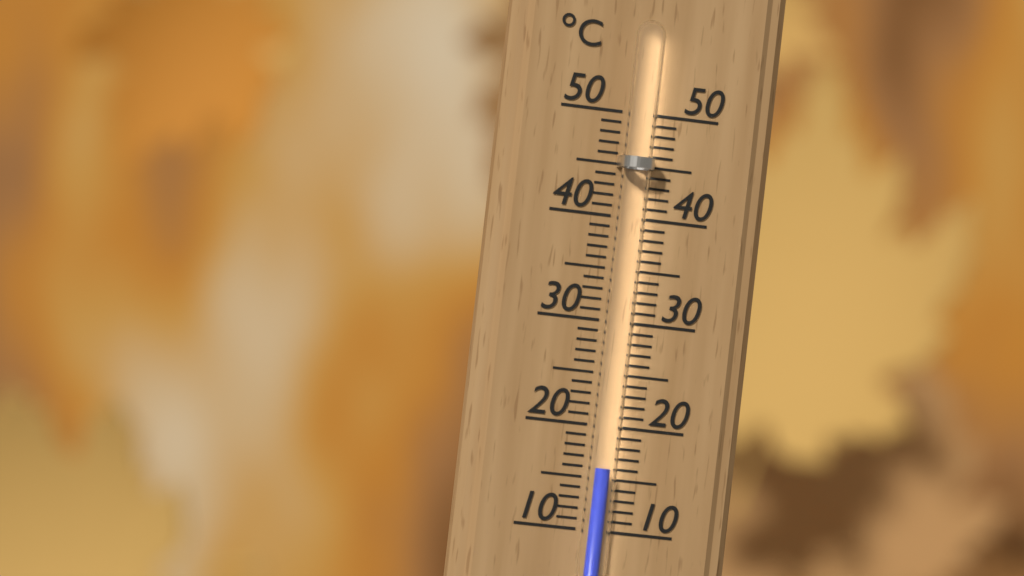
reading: 16 °C
